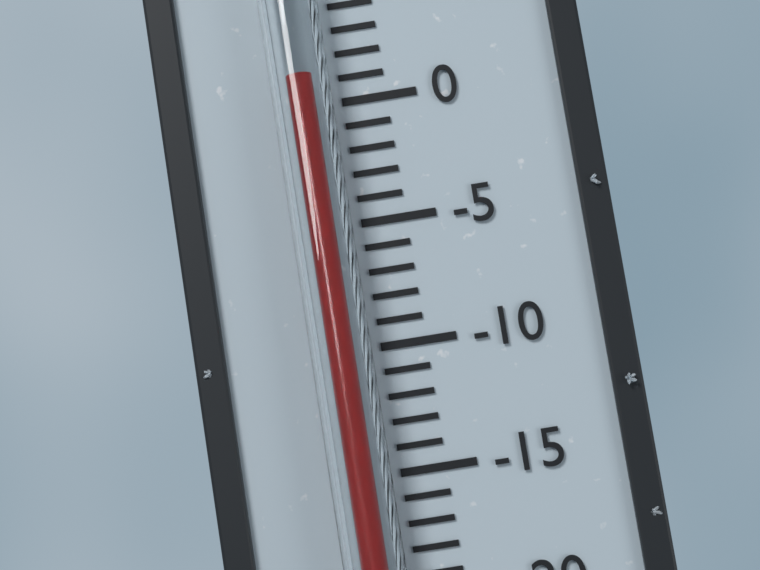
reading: 1 °C
